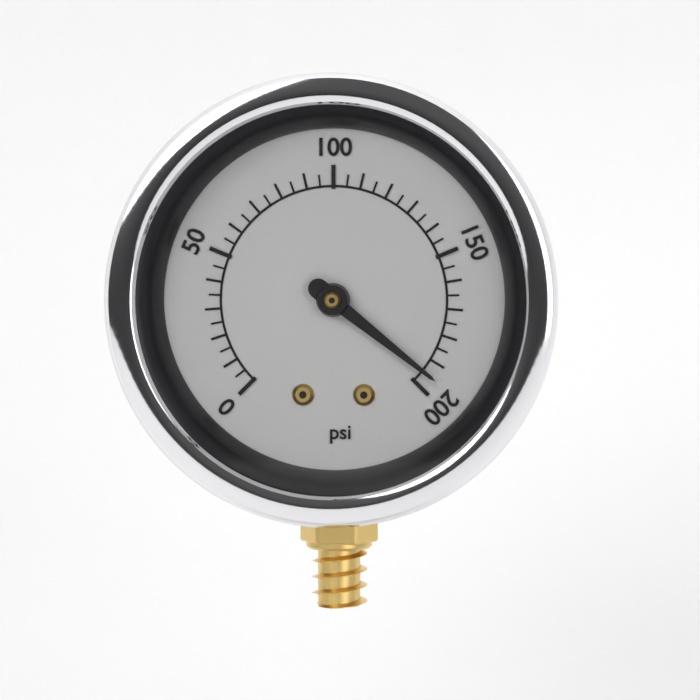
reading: 195 psi
